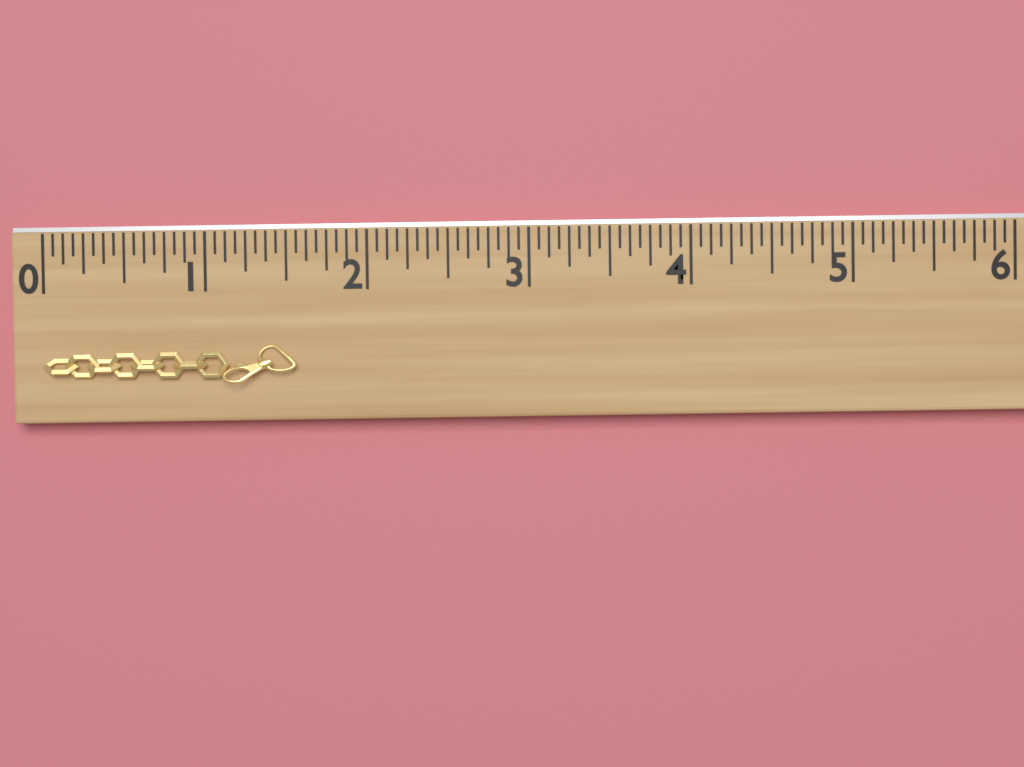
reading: 1.5625 (no unit)
